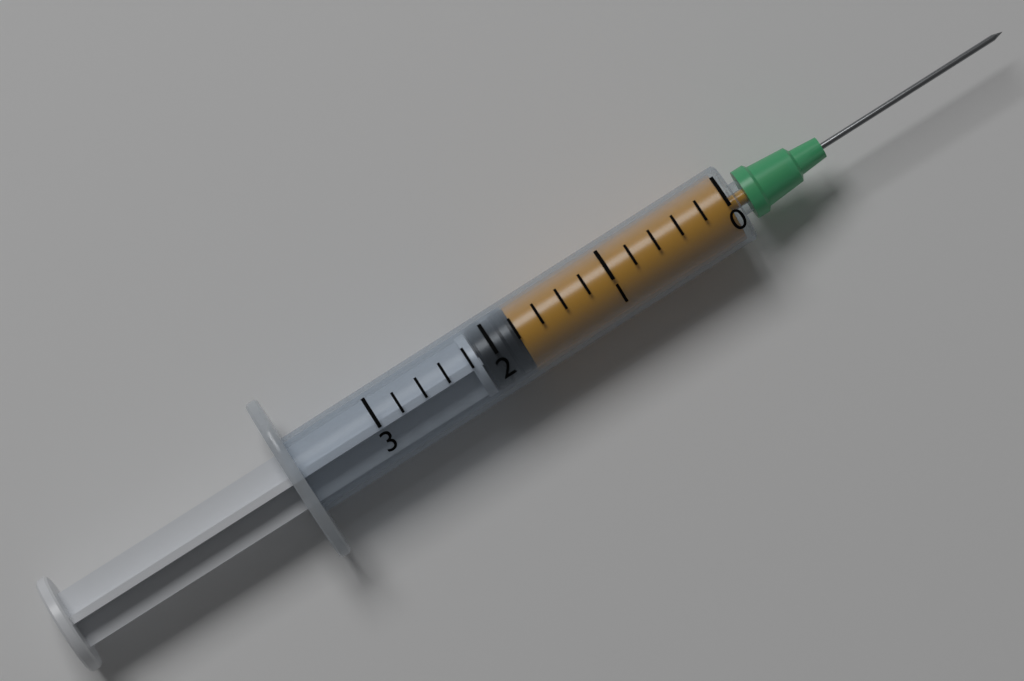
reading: 1.8 (no unit)
